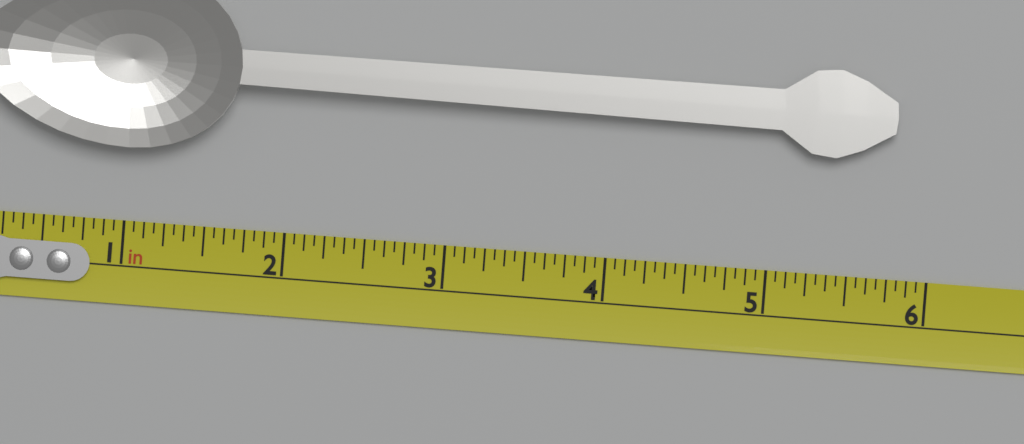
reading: 5.7500 in
